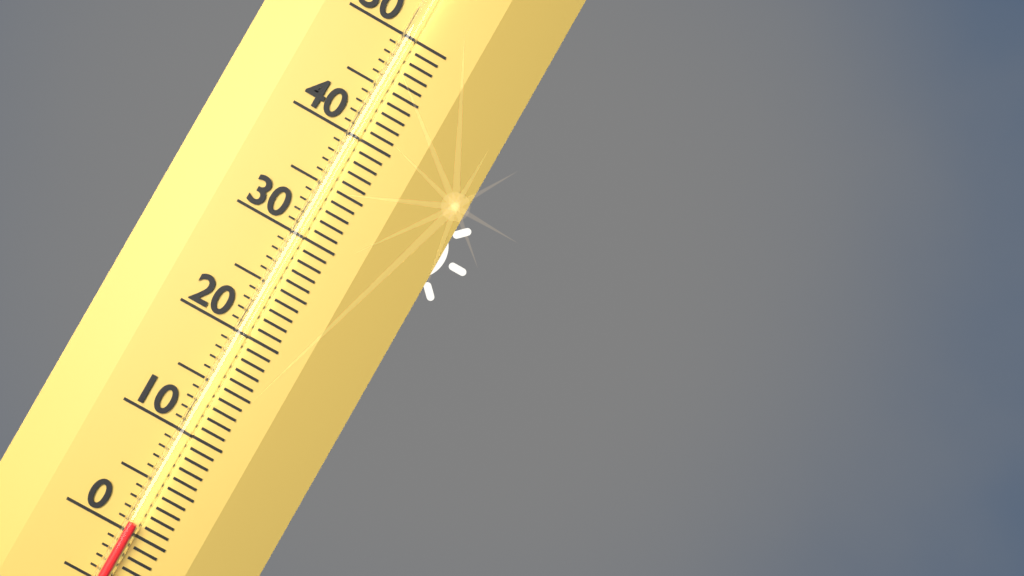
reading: 1 (no unit)
